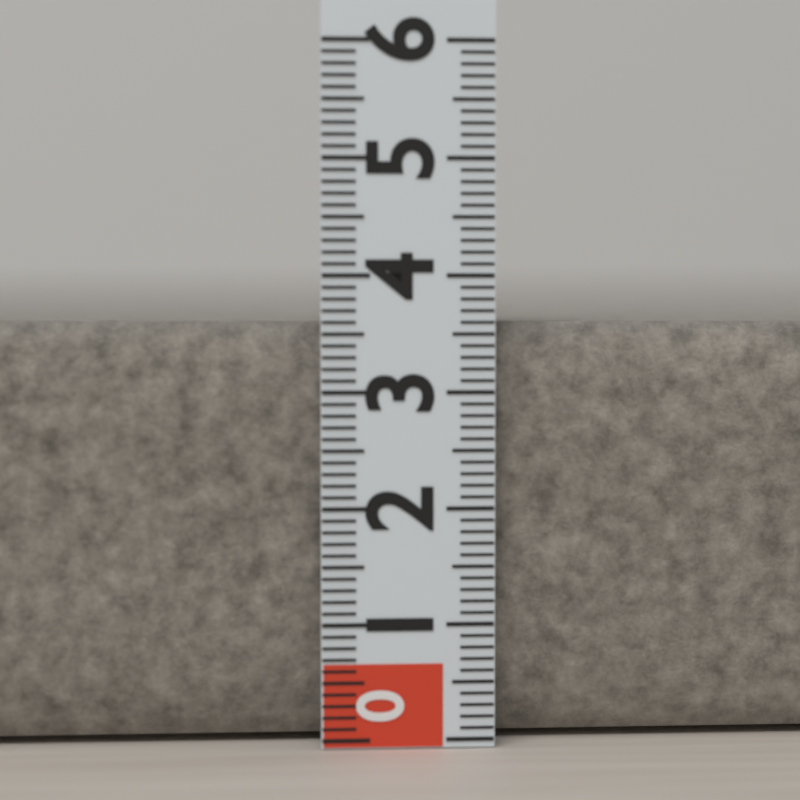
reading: 3.6 (no unit)
